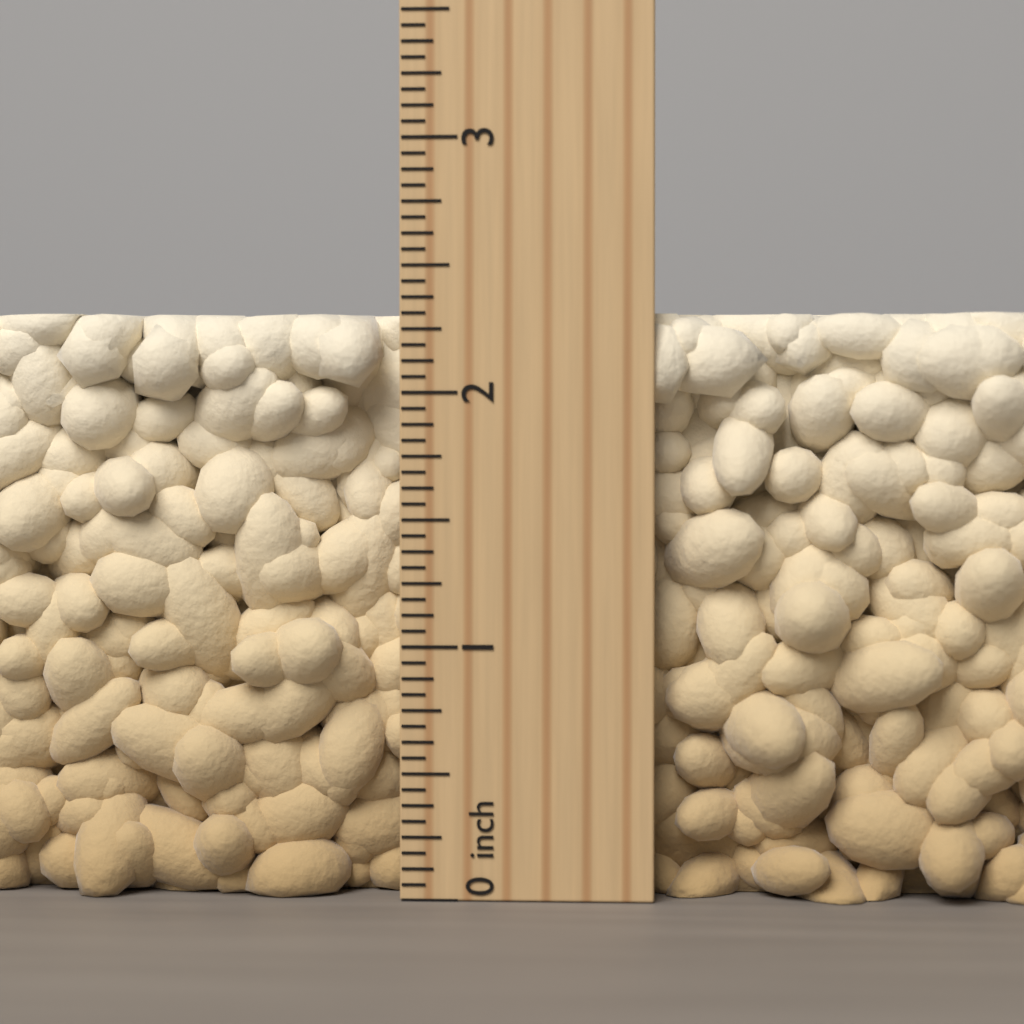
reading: 2.3125 inch
